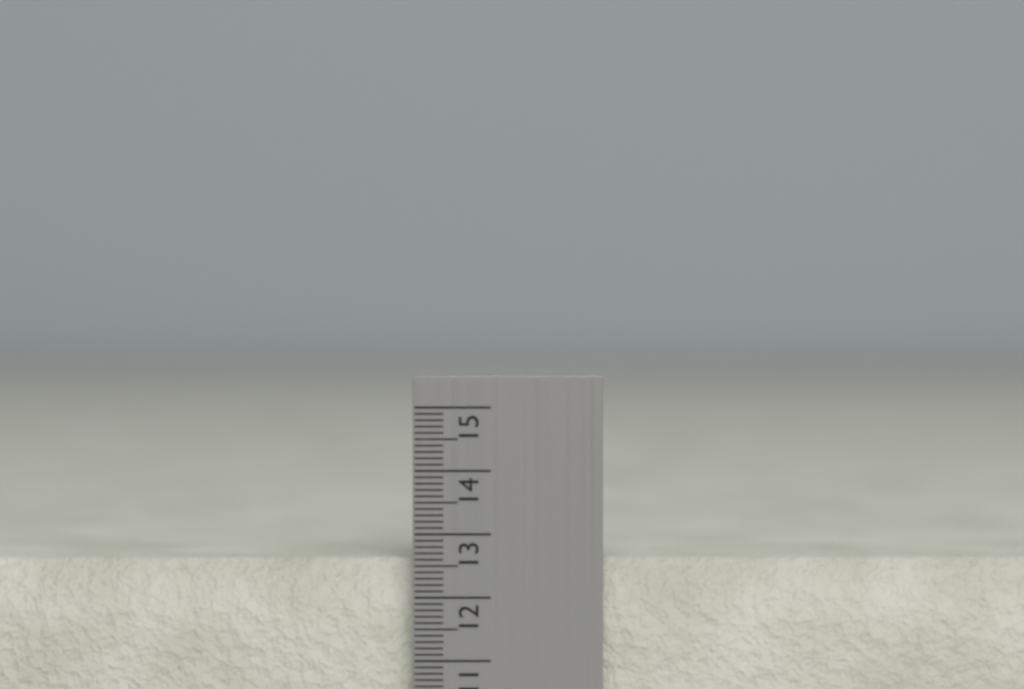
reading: 12.6 cm
